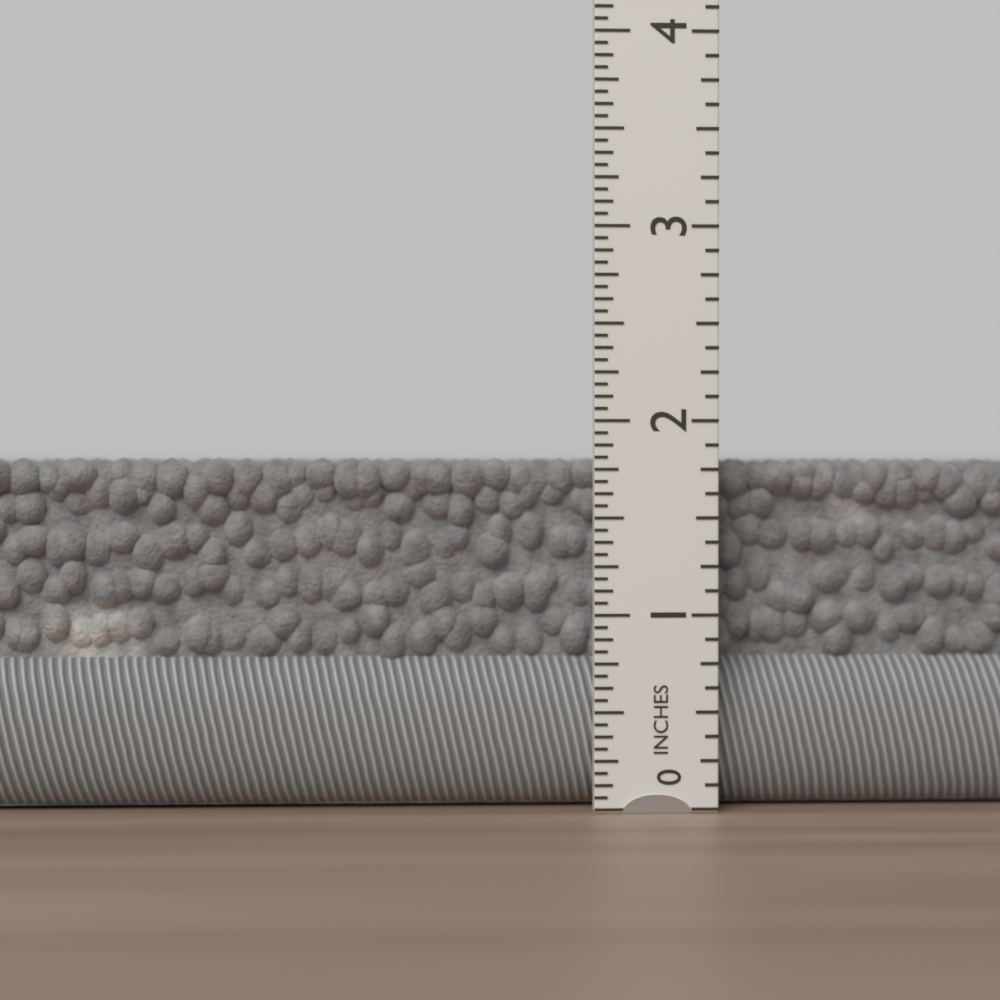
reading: 1.8125 in
